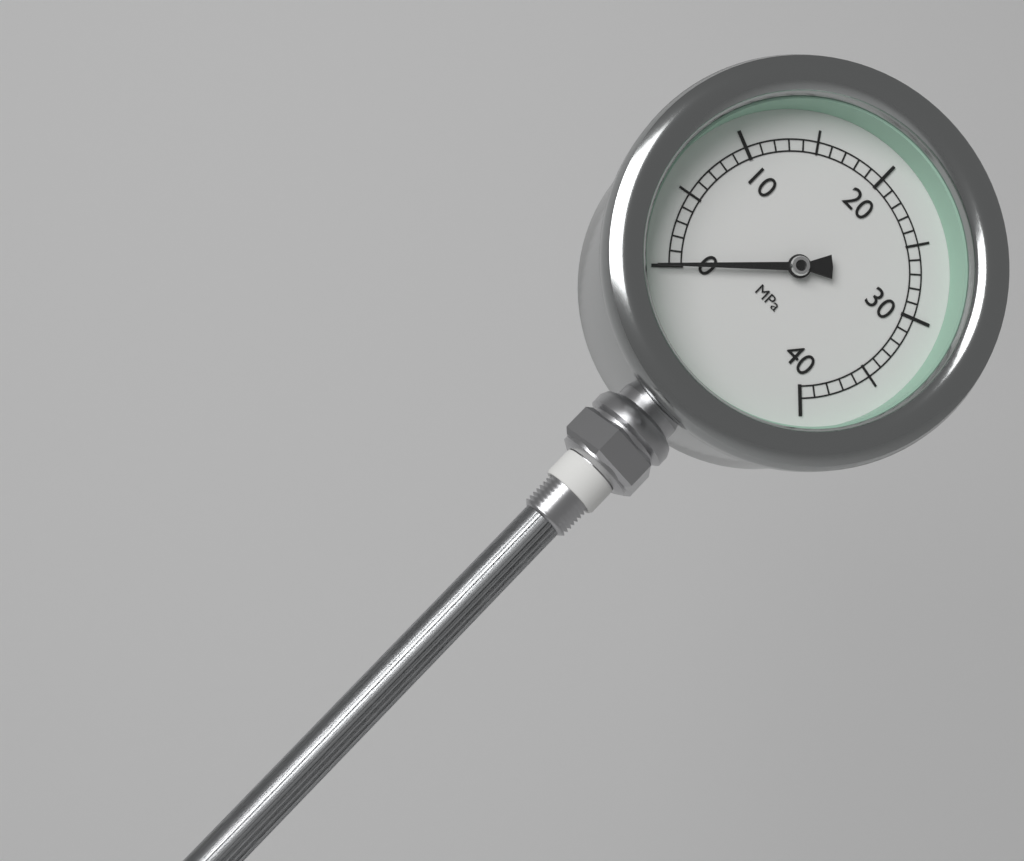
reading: 0 MPa
